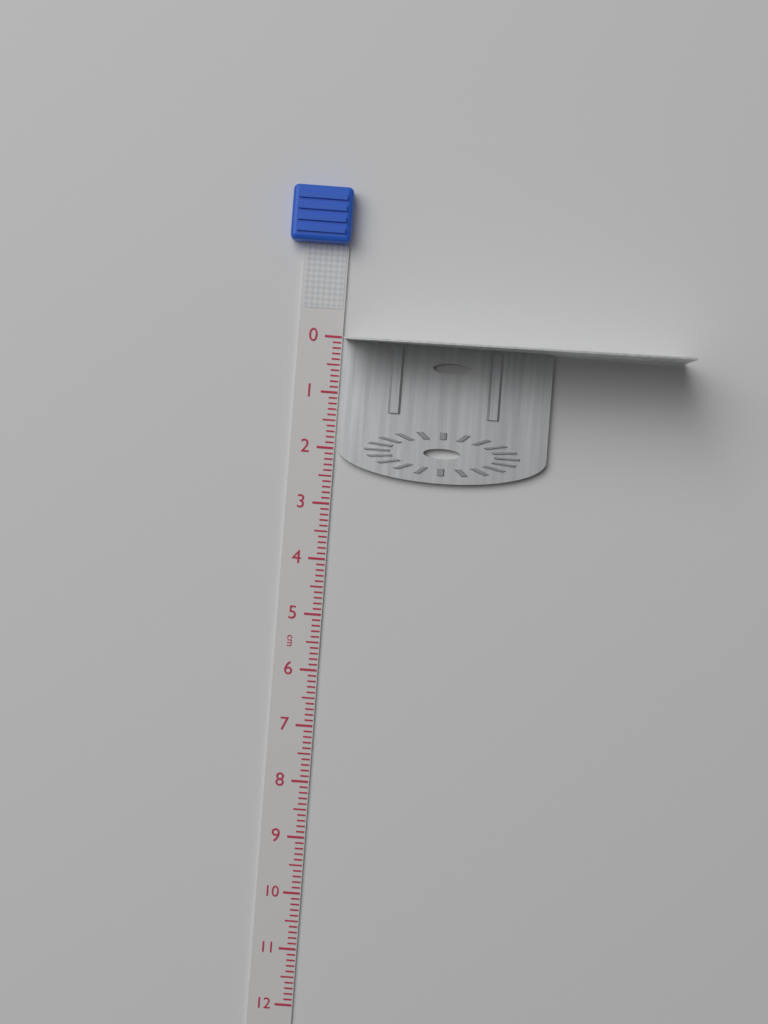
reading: 2.5 cm
